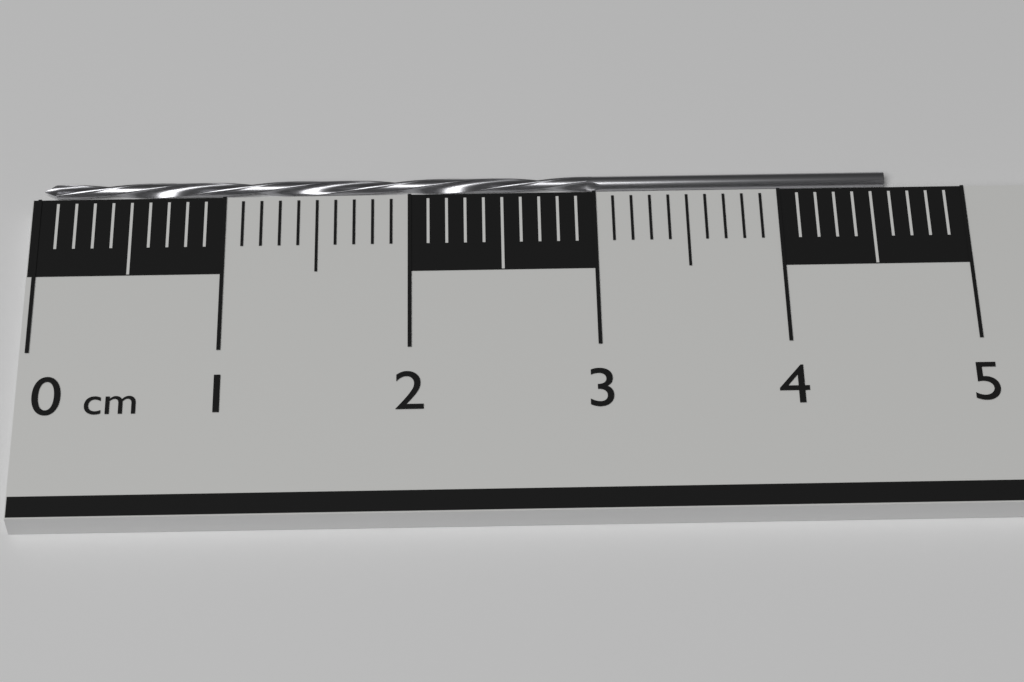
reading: 4.6 cm
